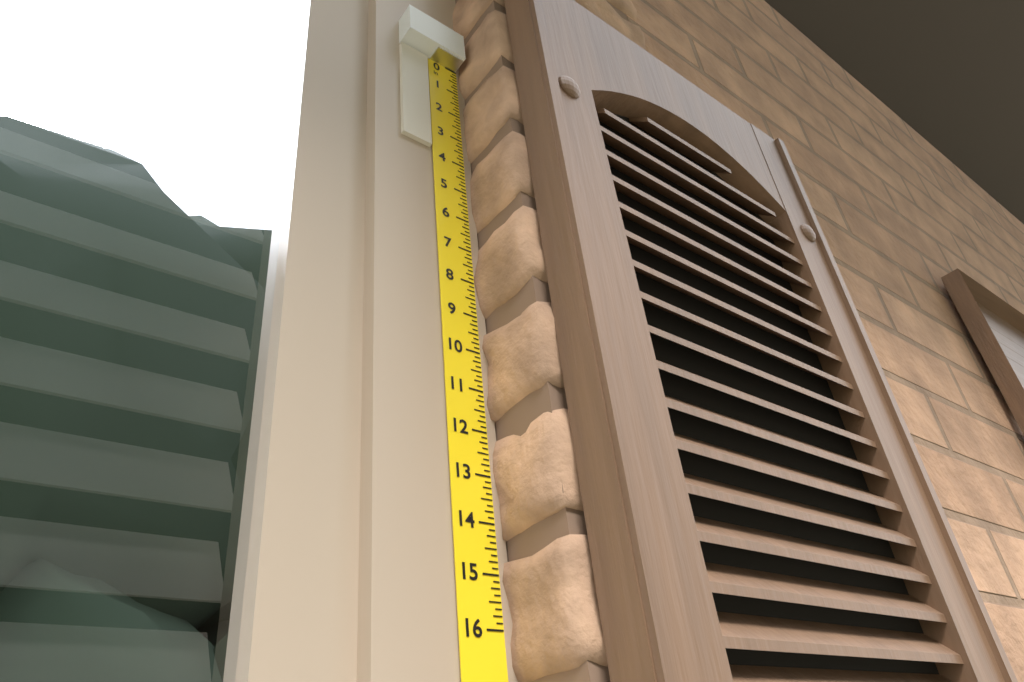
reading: 3.750 in
